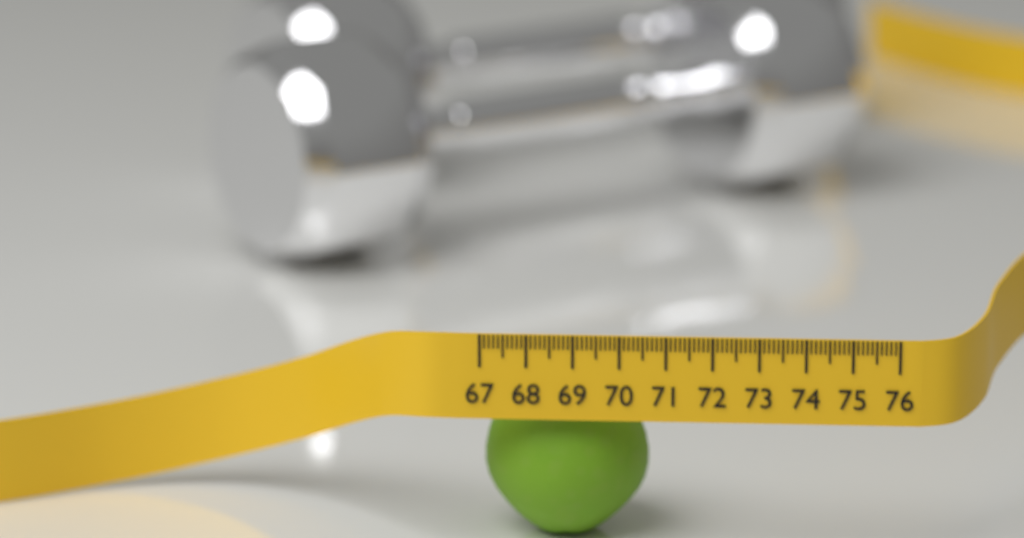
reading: 70.6 (no unit)
